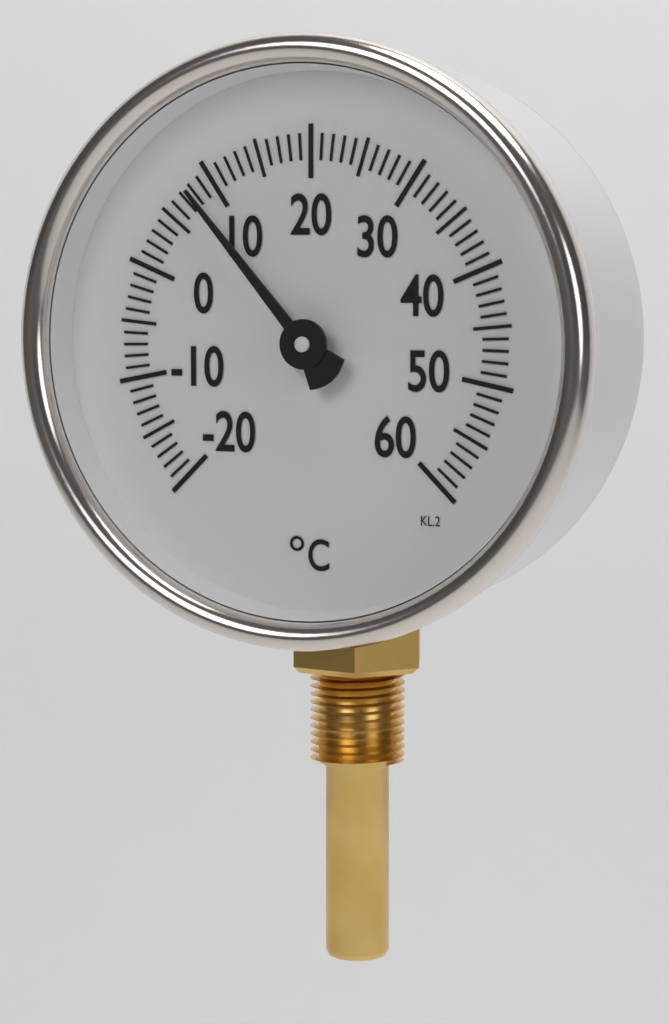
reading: 8 °C
